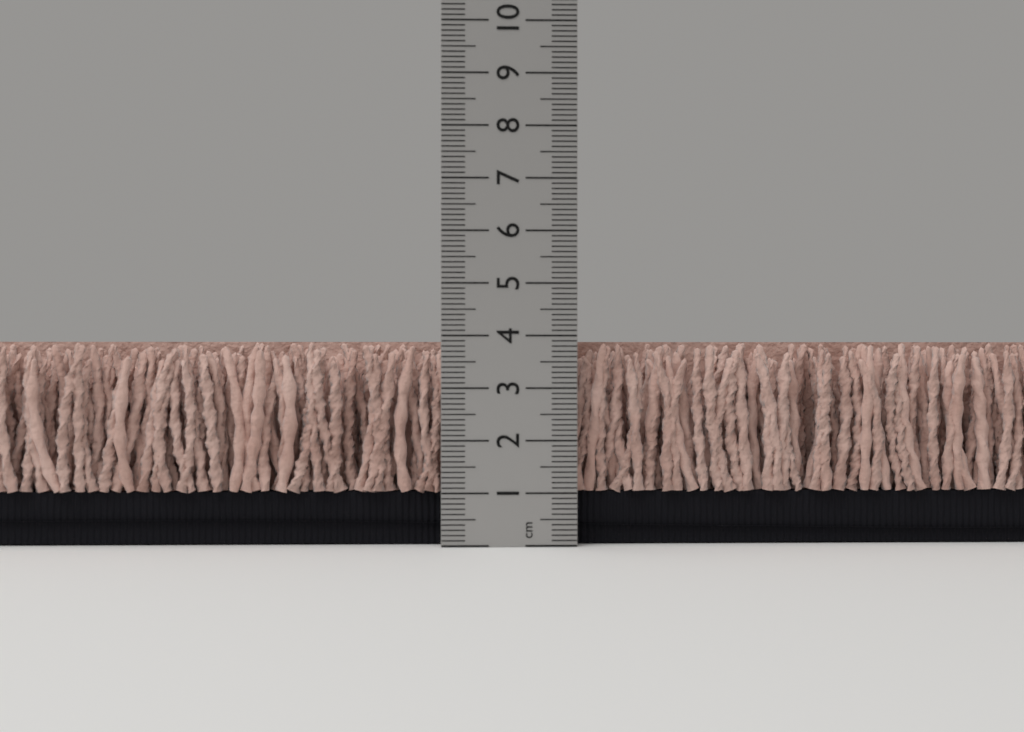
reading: 3.9 cm
